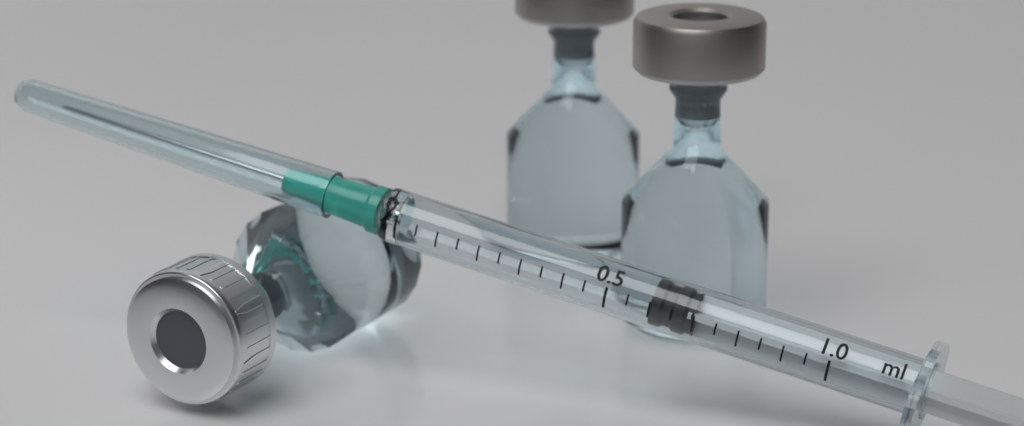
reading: 0.60 ml
